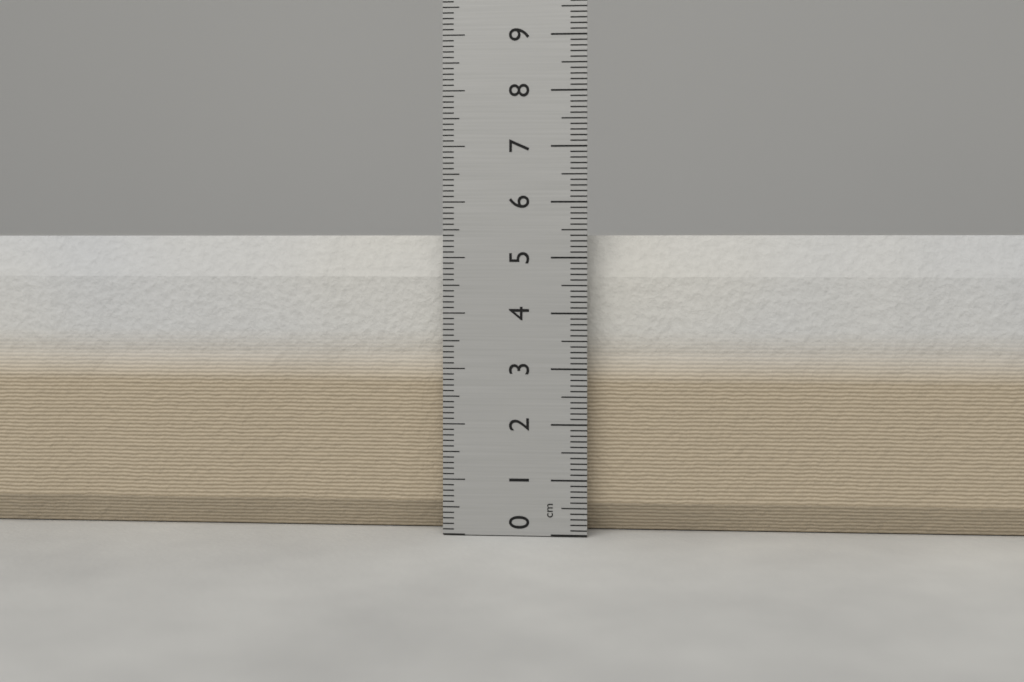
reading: 5.4 cm
